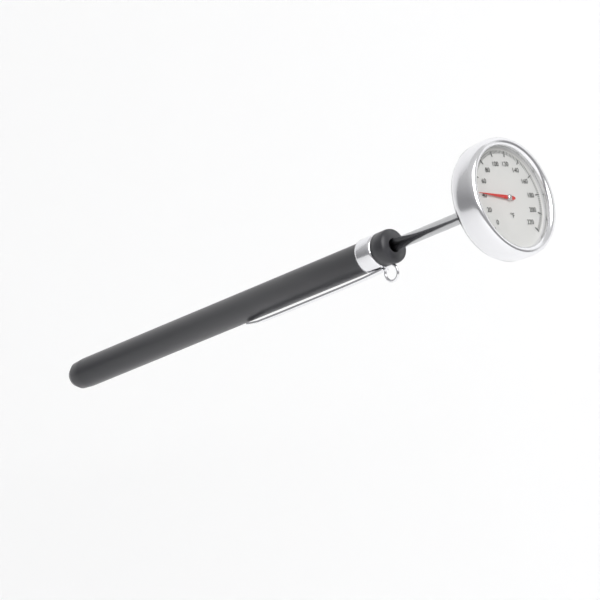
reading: 42 °F
